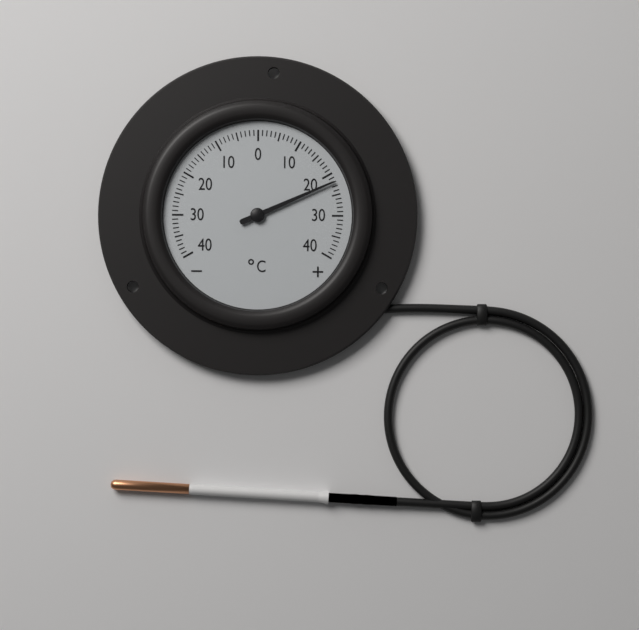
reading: 22 °C
